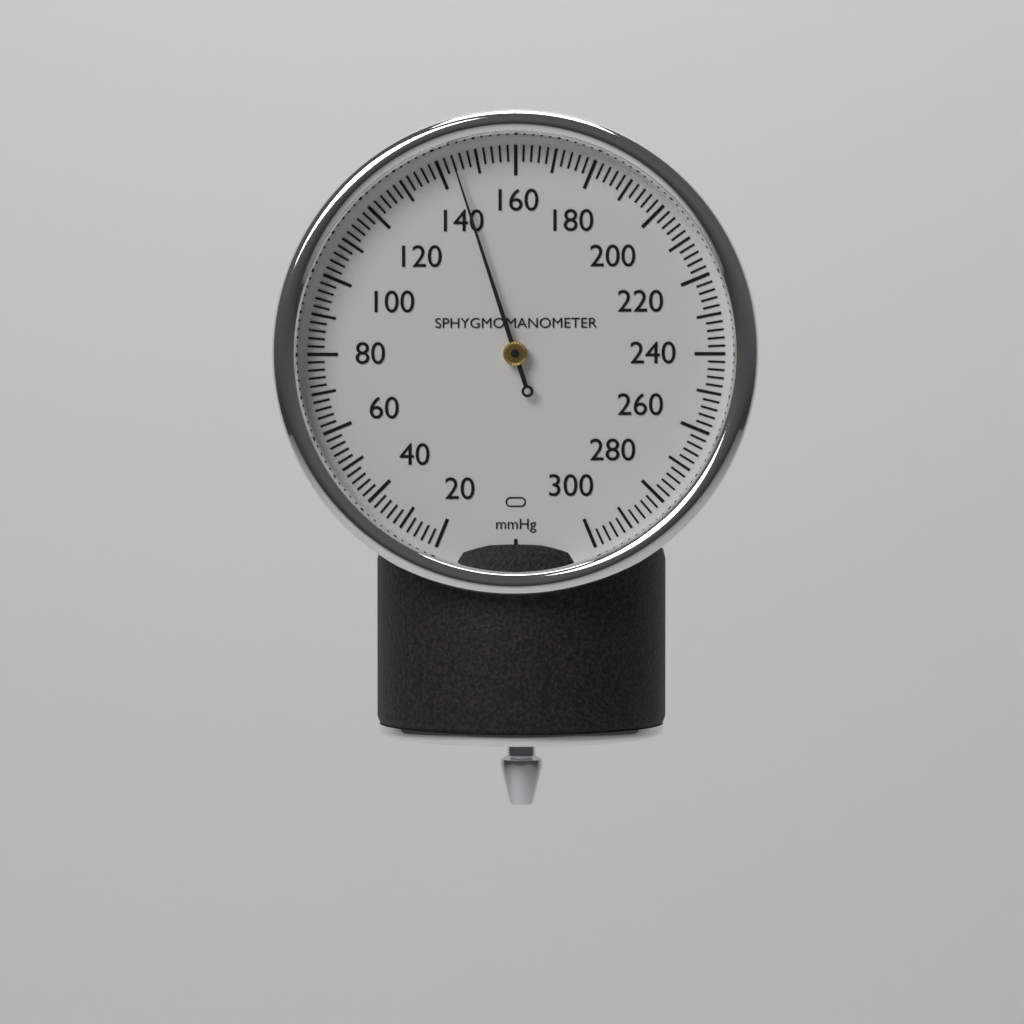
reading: 144 mmHg
